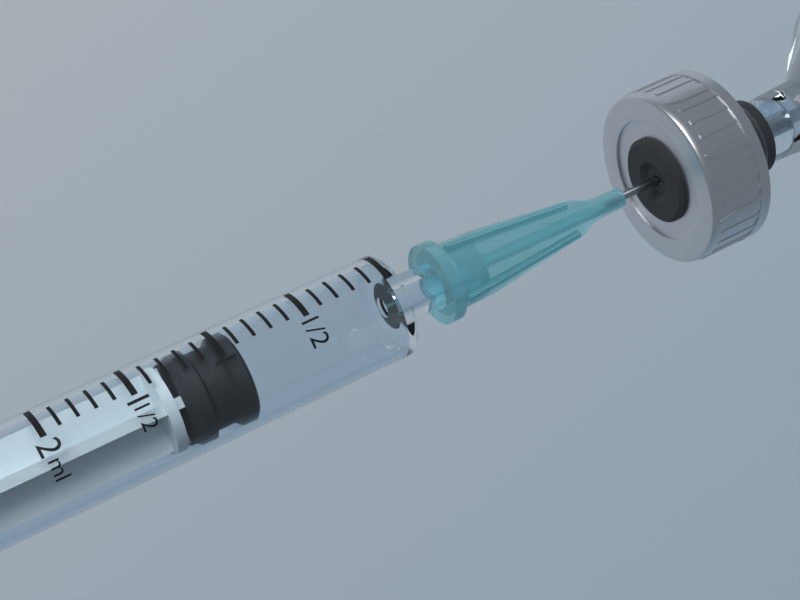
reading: 0.9 ml
